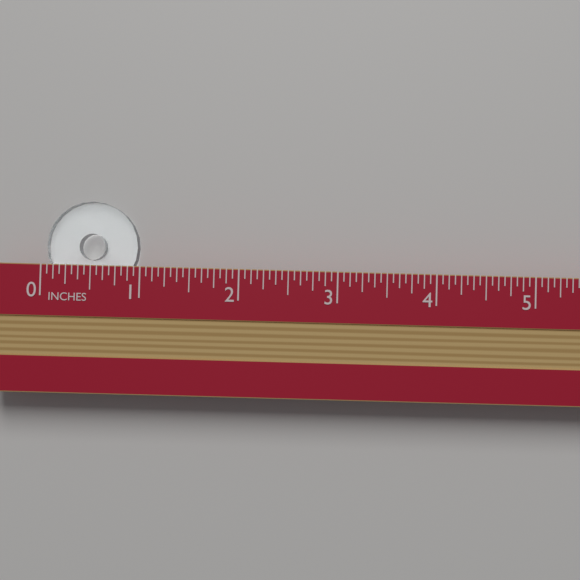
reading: 0.9375 in
